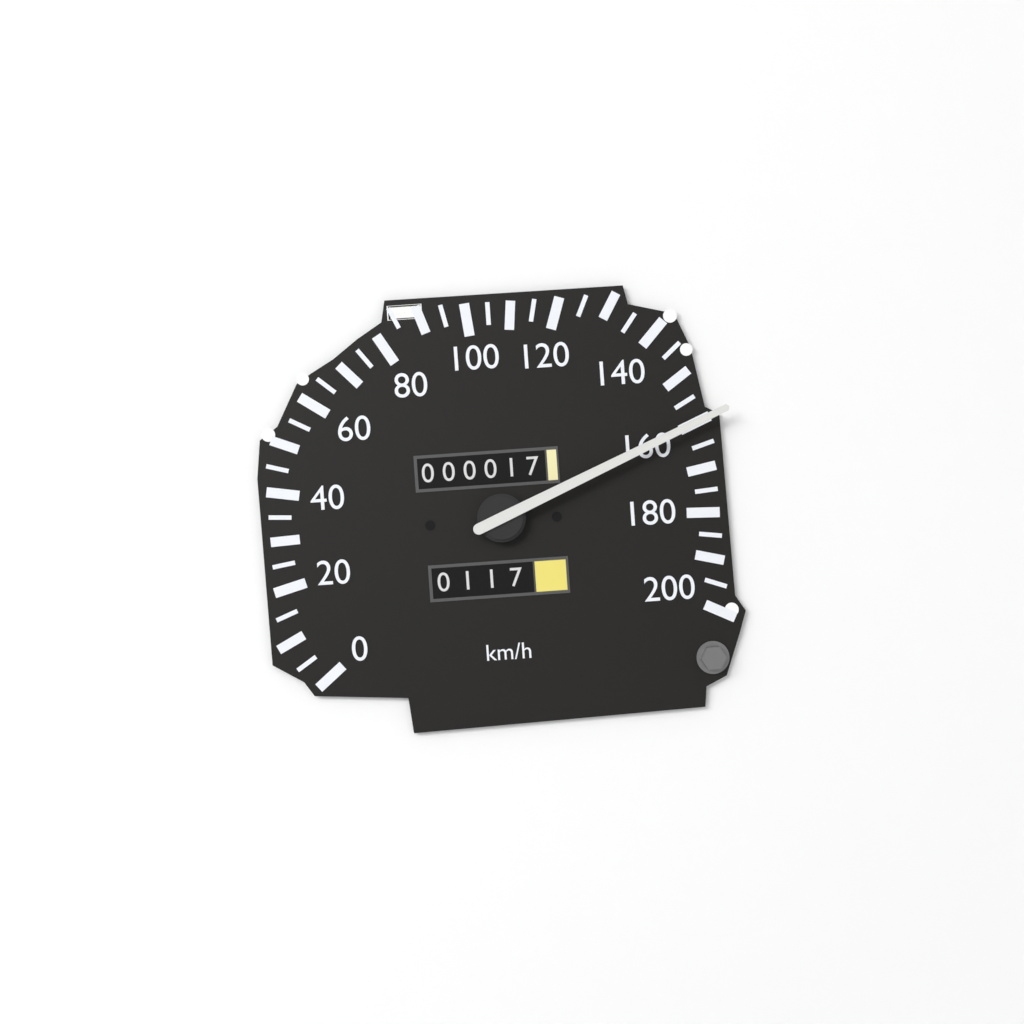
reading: 160 km/h
